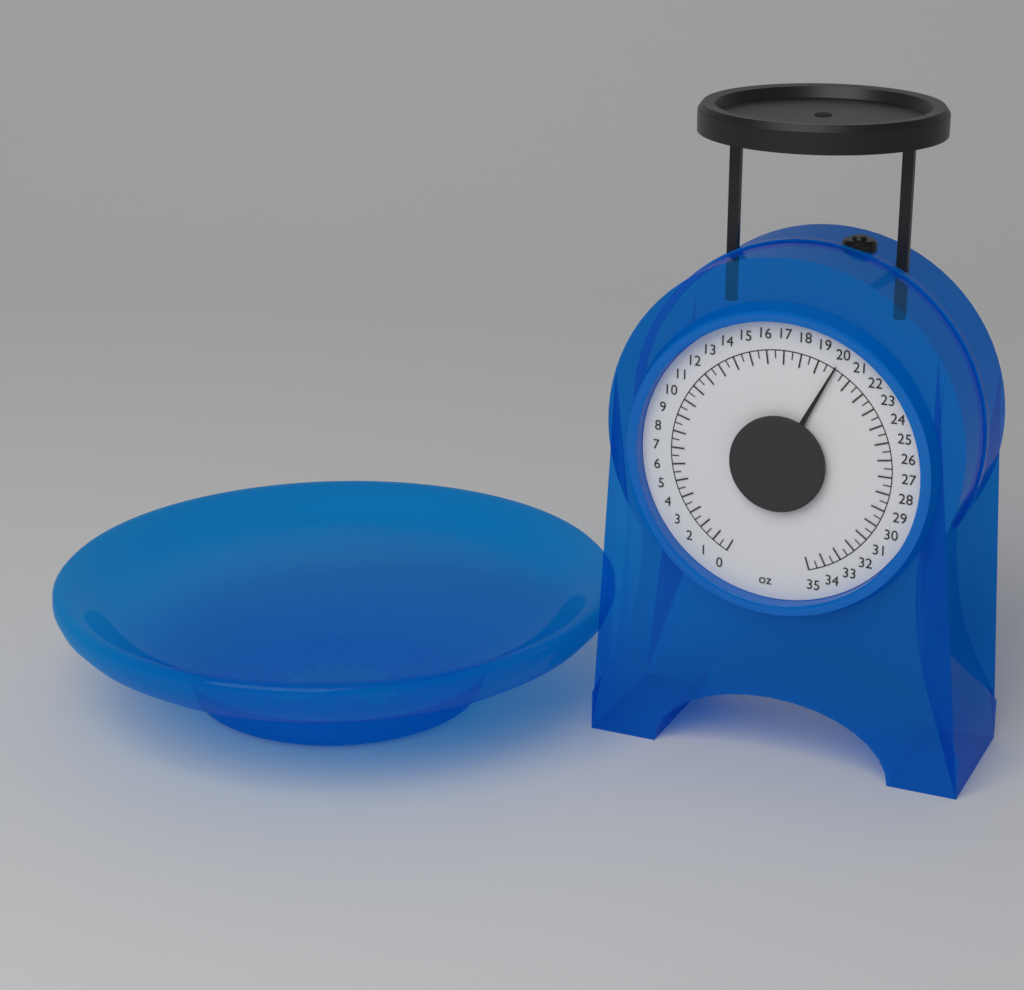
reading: 20.0 oz
